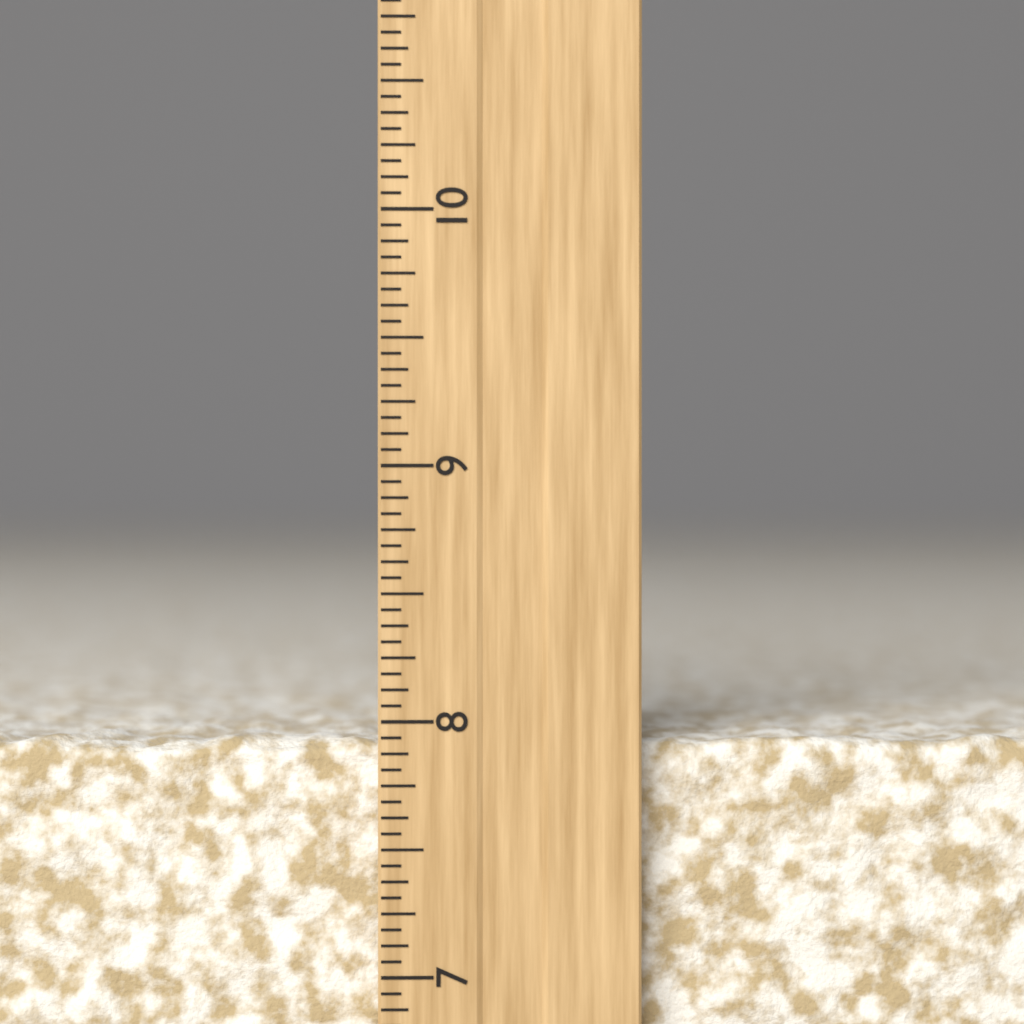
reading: 7.9375 inch
